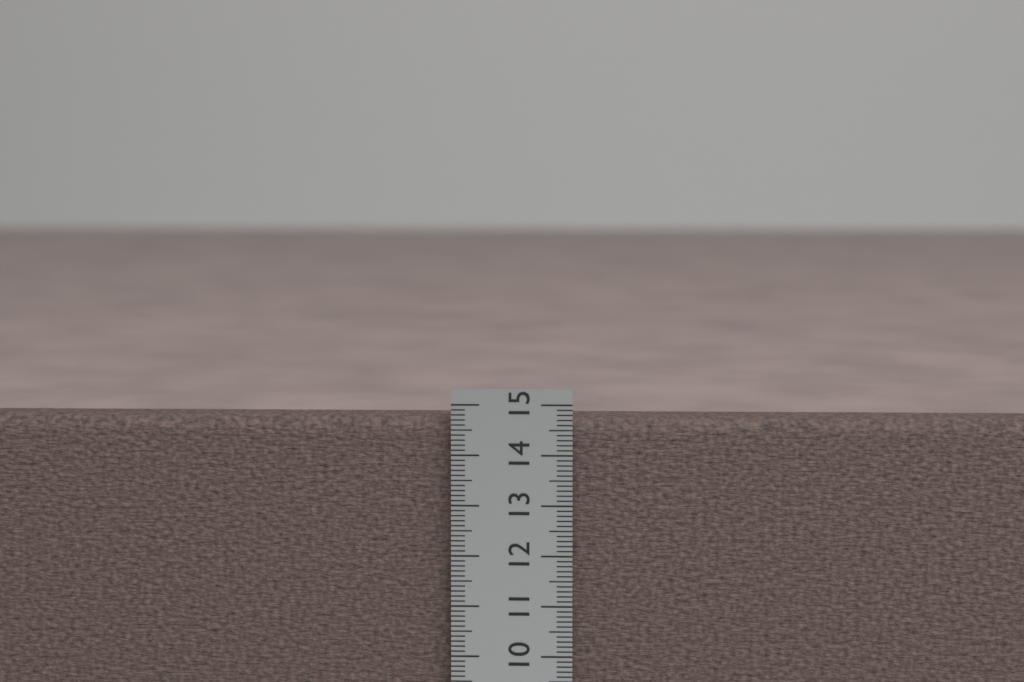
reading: 14.7 cm
